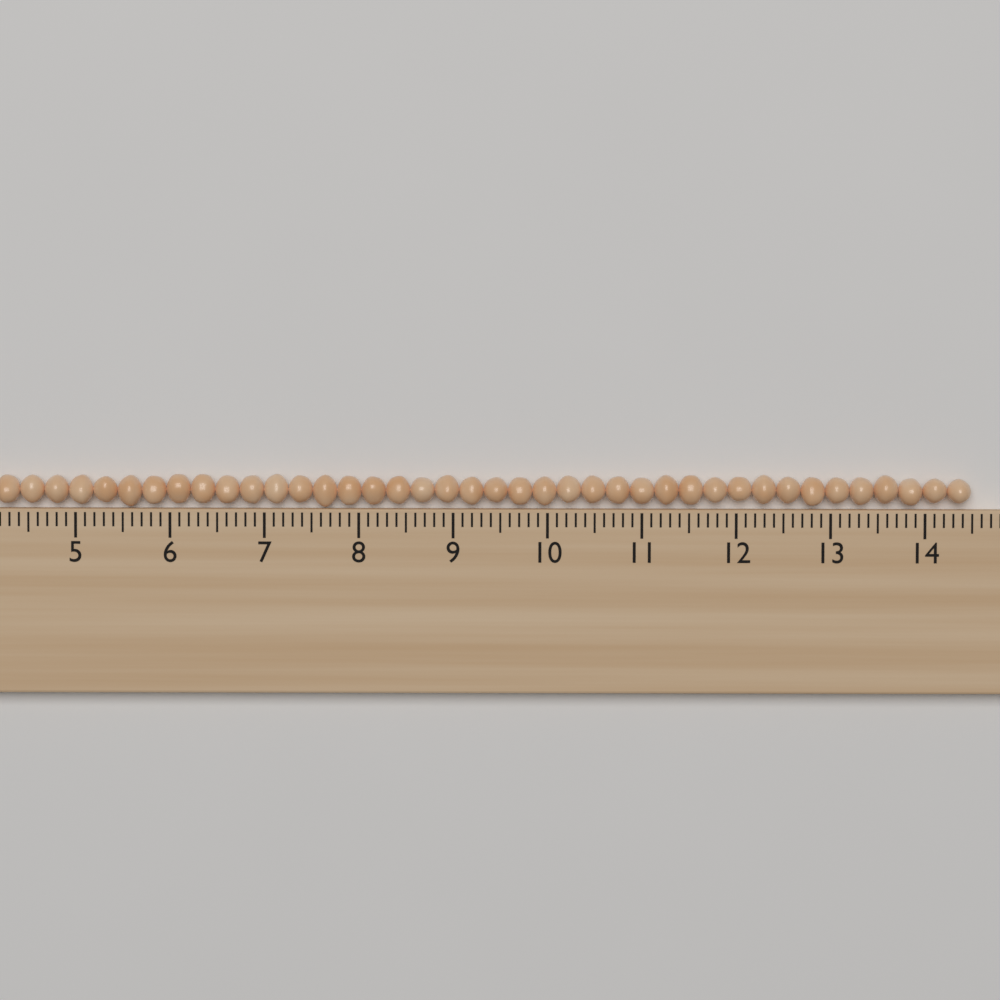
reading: 14.5 (no unit)
